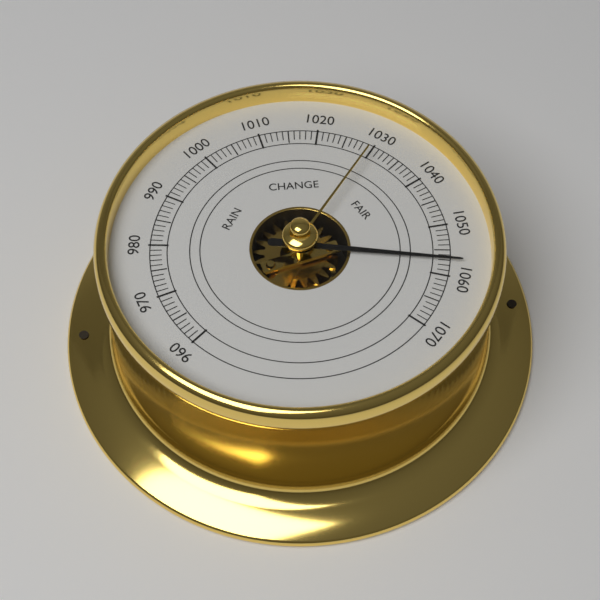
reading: 1057 (no unit)
